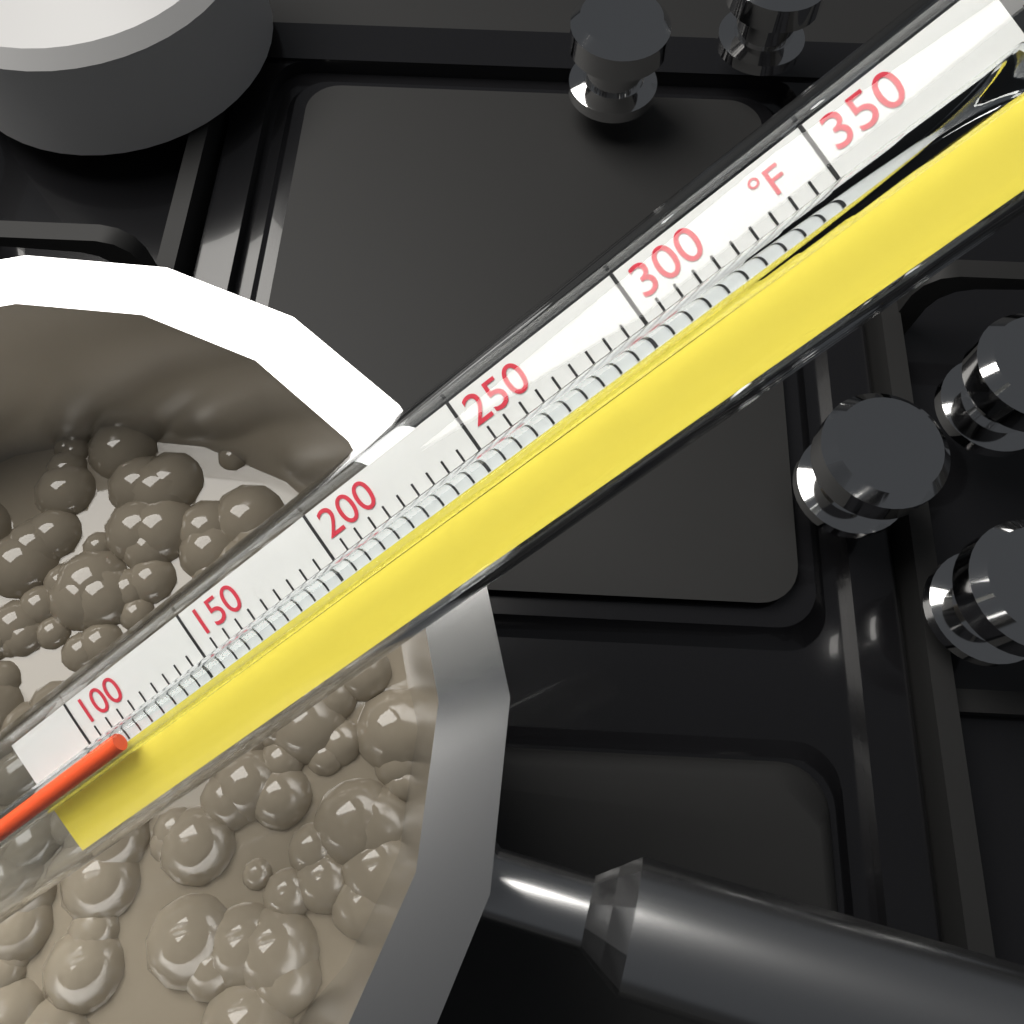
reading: 115 °F
